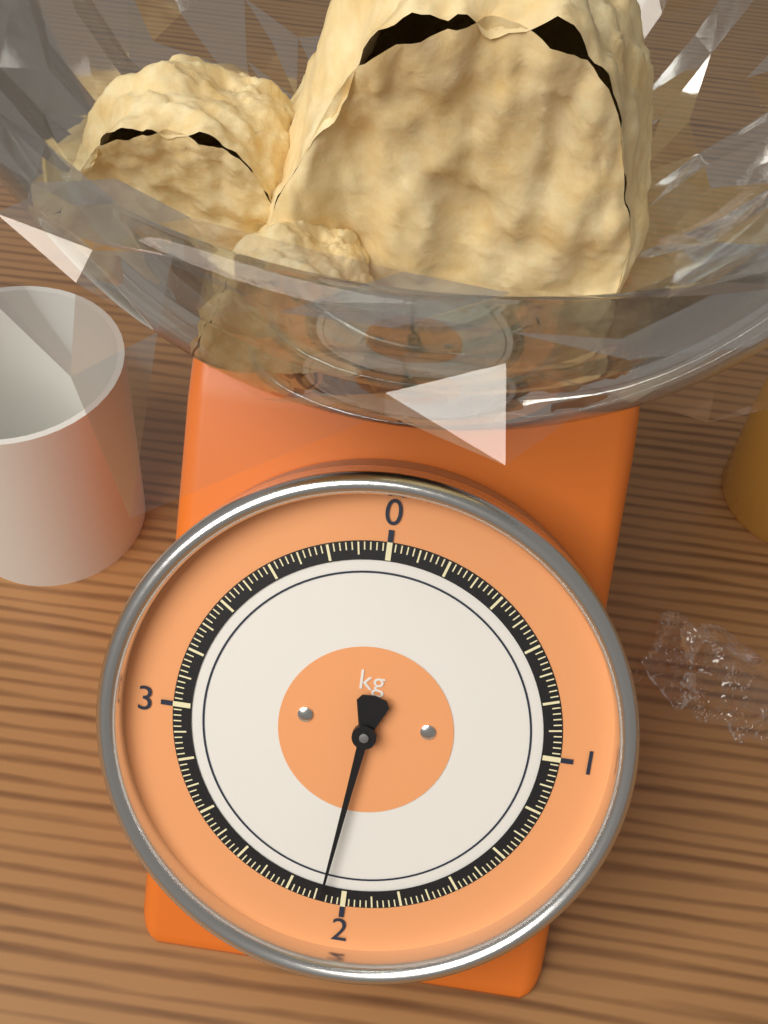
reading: 2.08 kg
